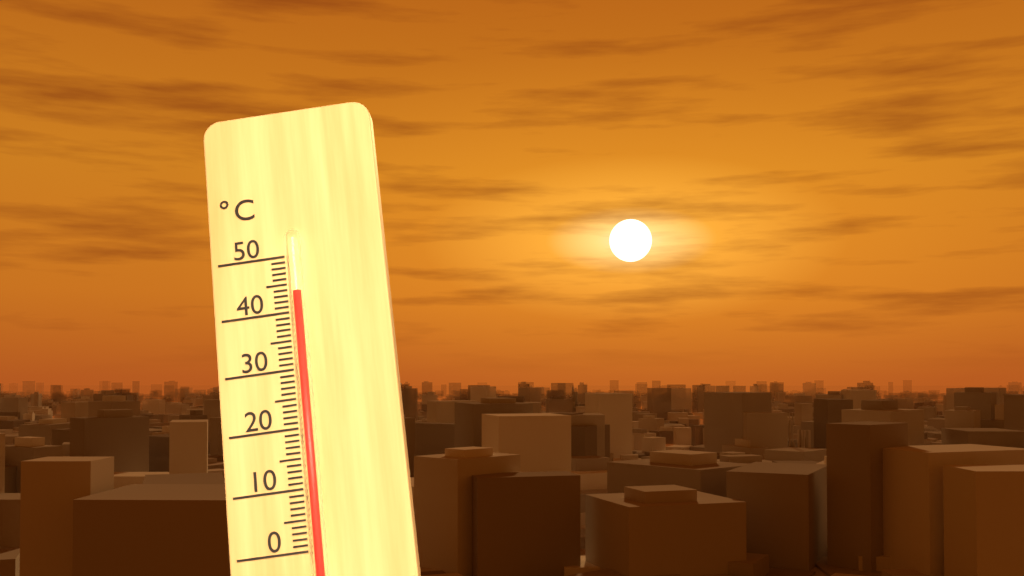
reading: 43 °C
